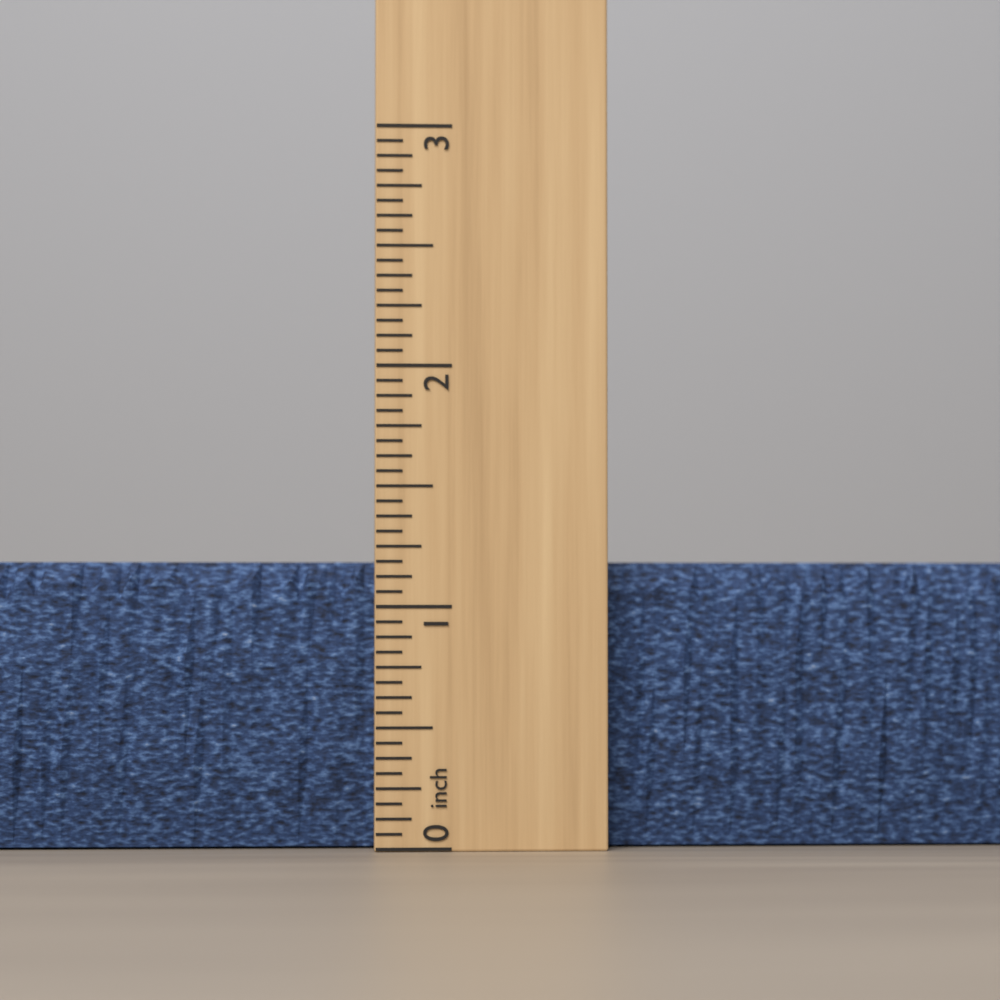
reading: 1.1875 inch
